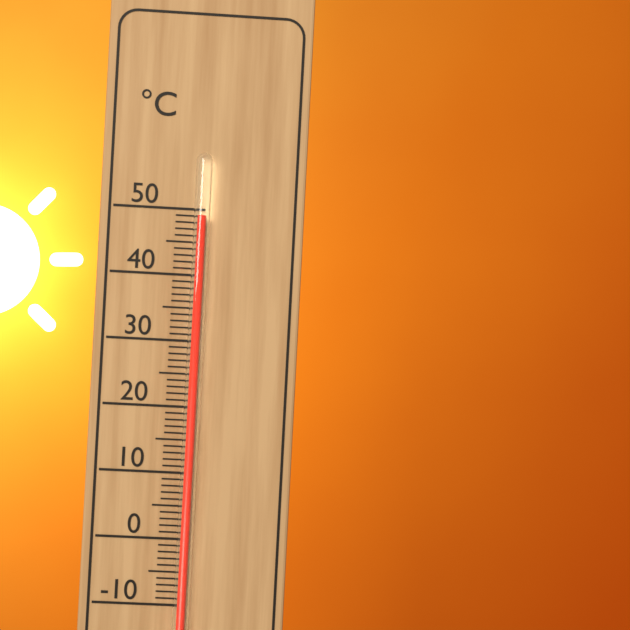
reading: 49 °C
